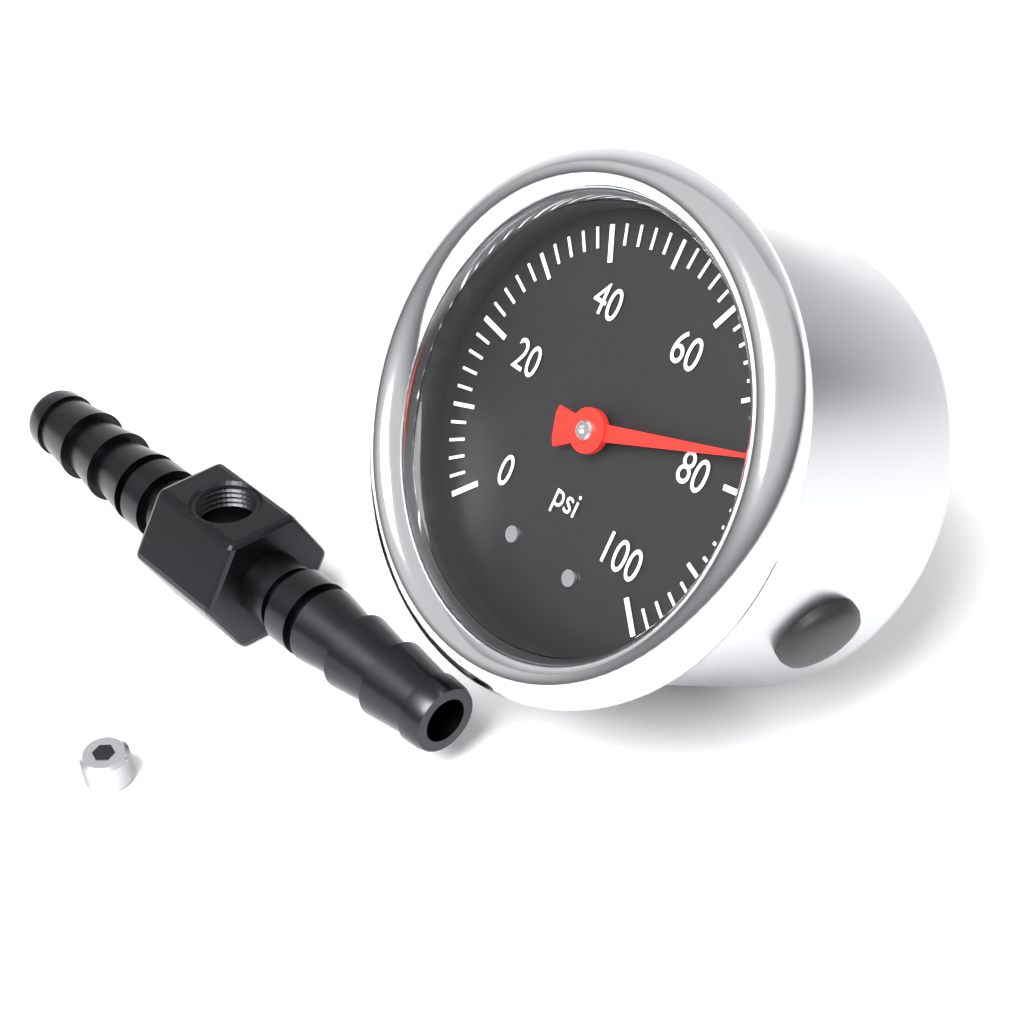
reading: 76 psi
